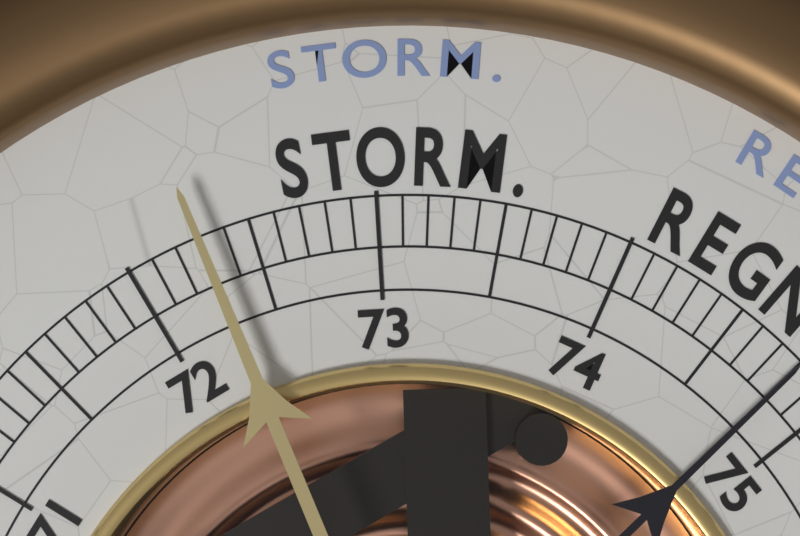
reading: 72.3 (no unit)
